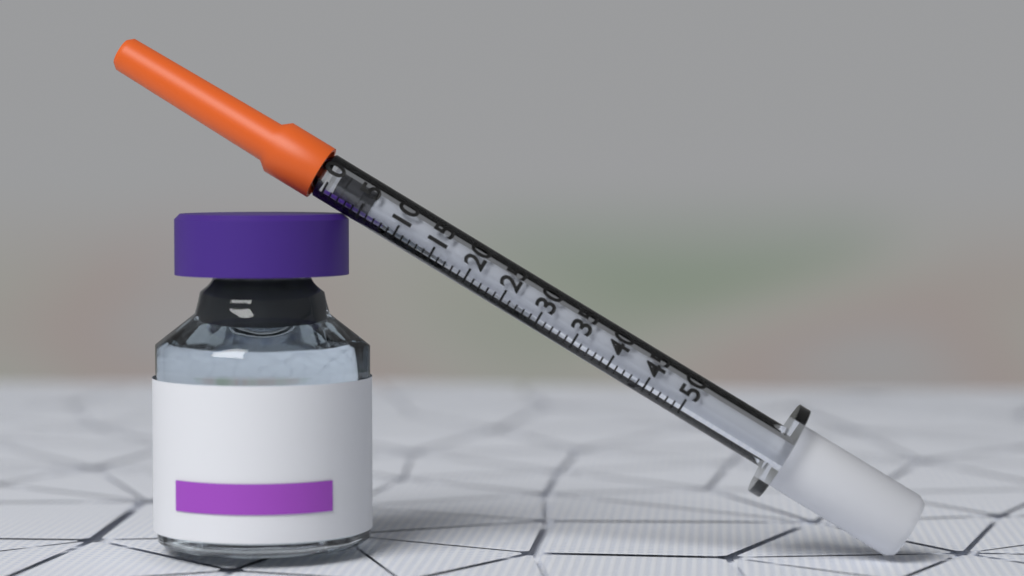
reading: 1 (no unit)
